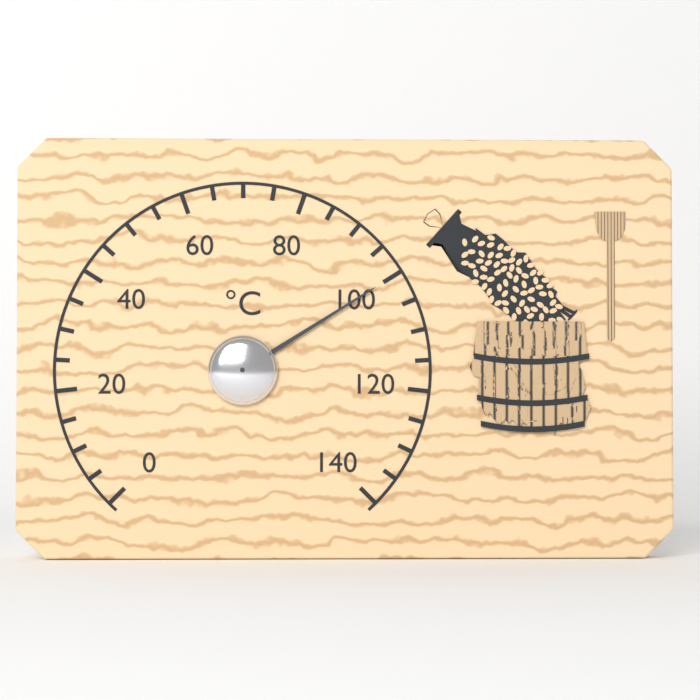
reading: 100 °C
